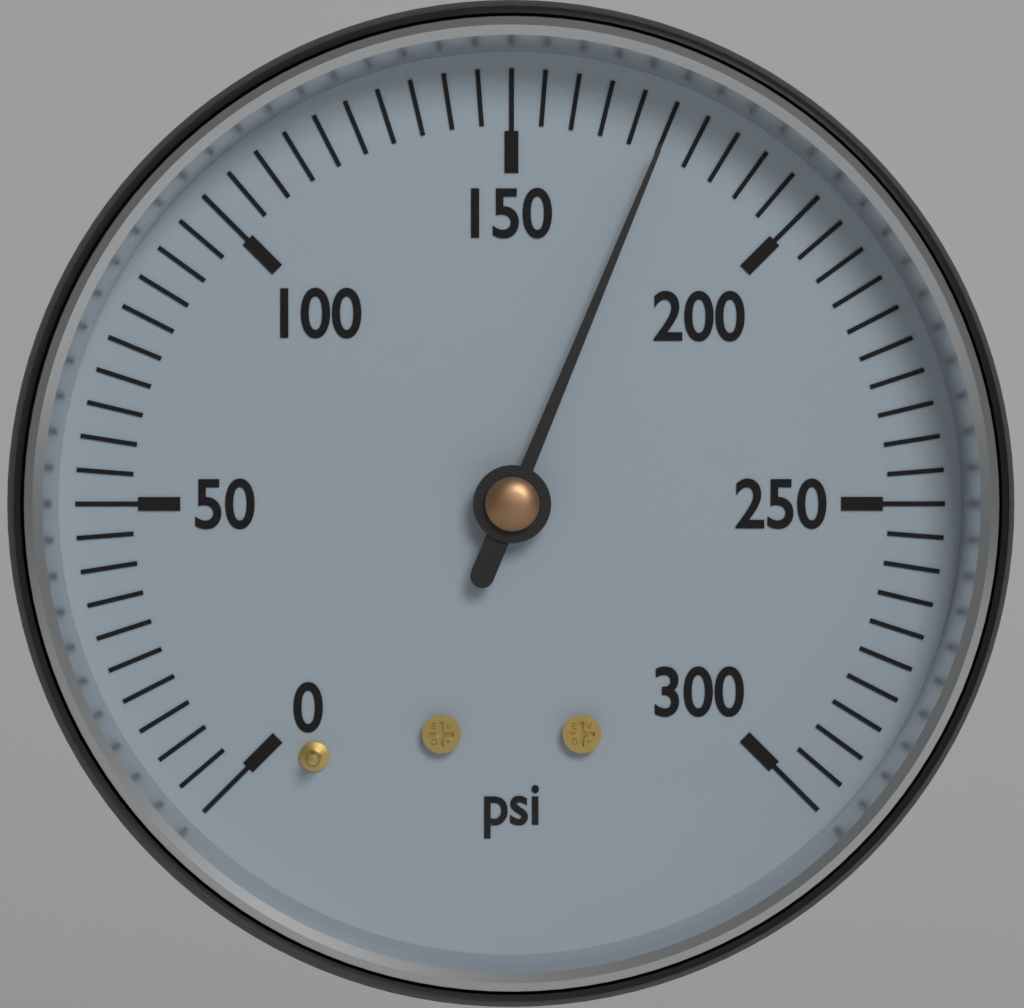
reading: 175 psi
